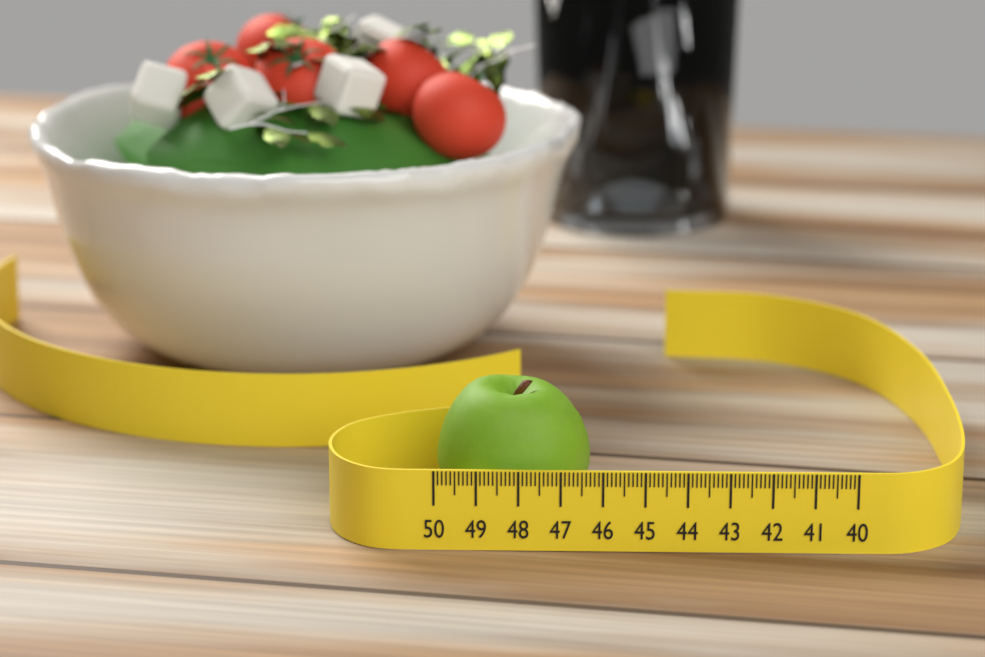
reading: 46.3 (no unit)
